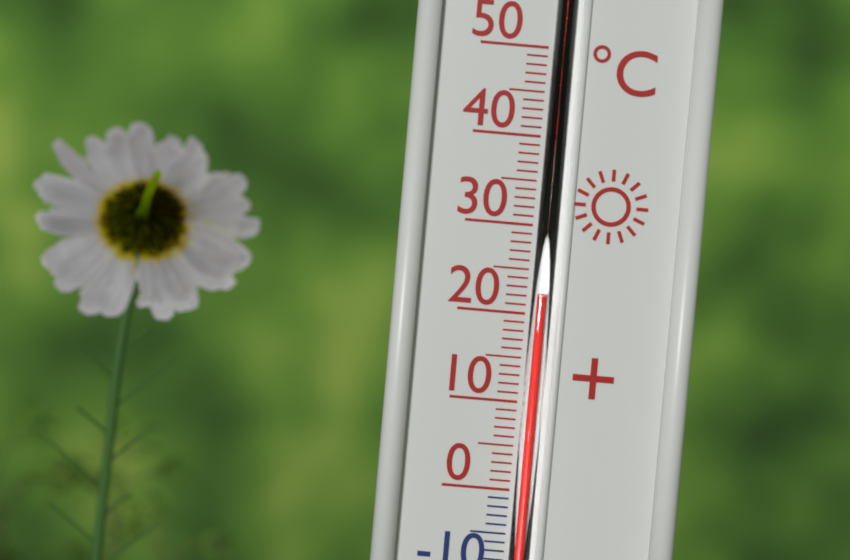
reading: 22 °C
